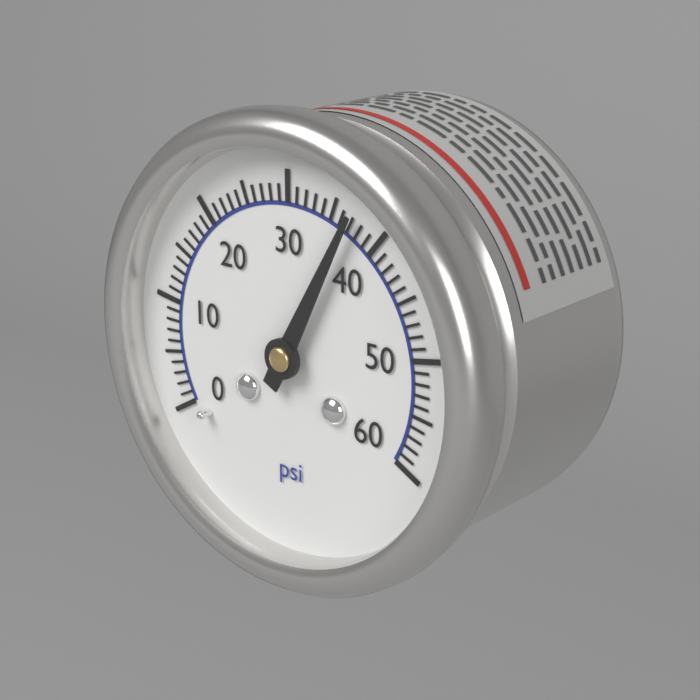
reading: 37 psi
